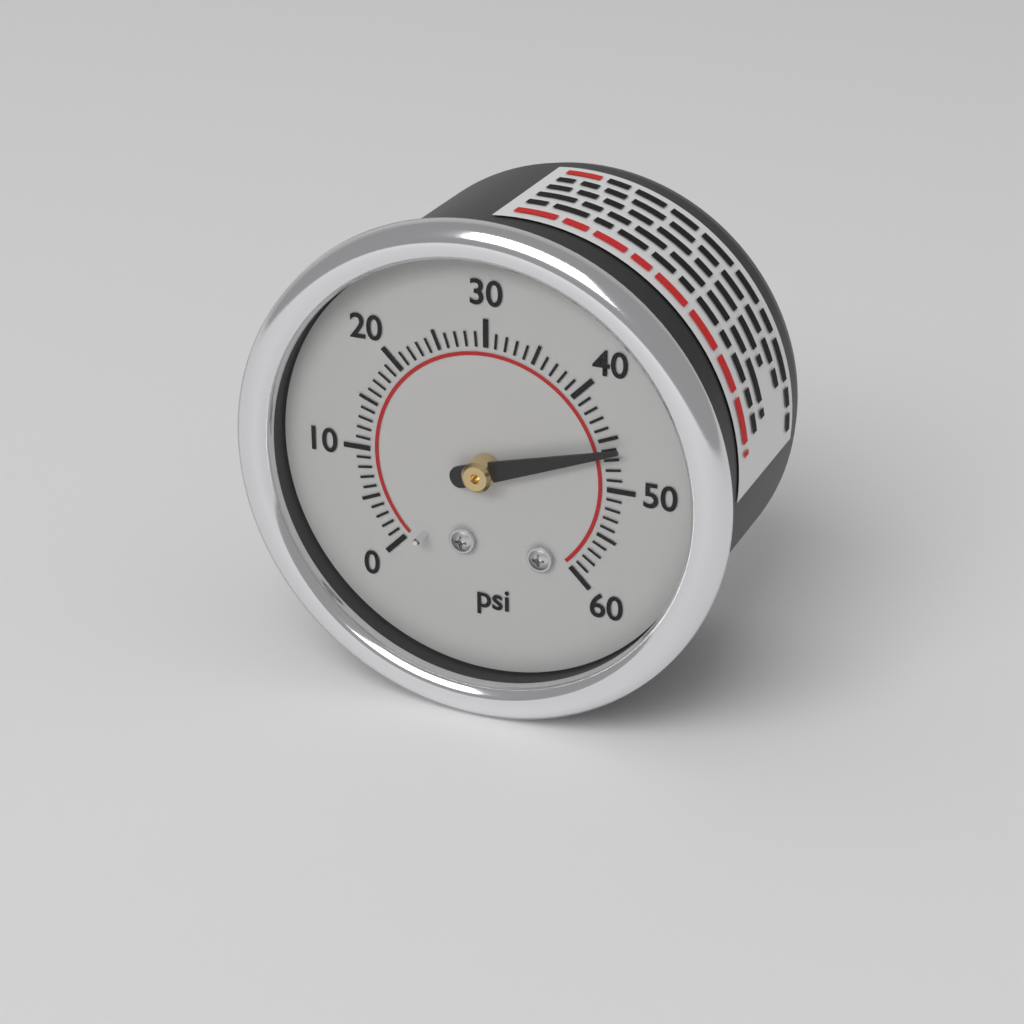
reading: 46 psi
